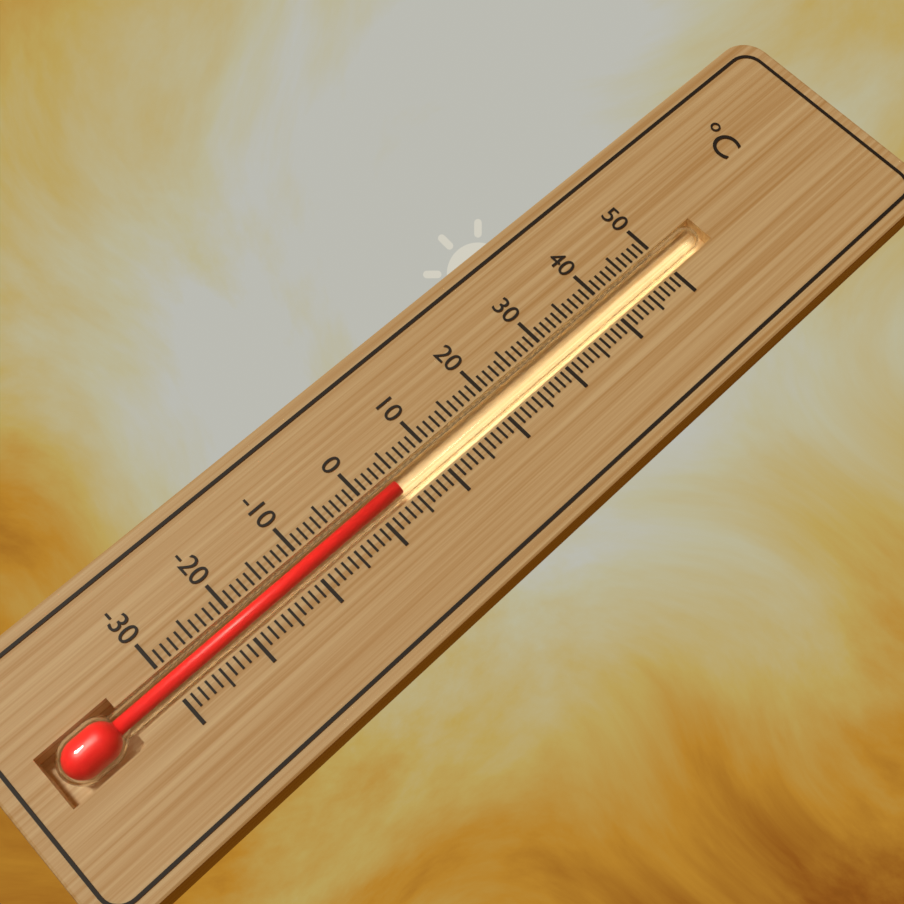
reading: 4 °C
